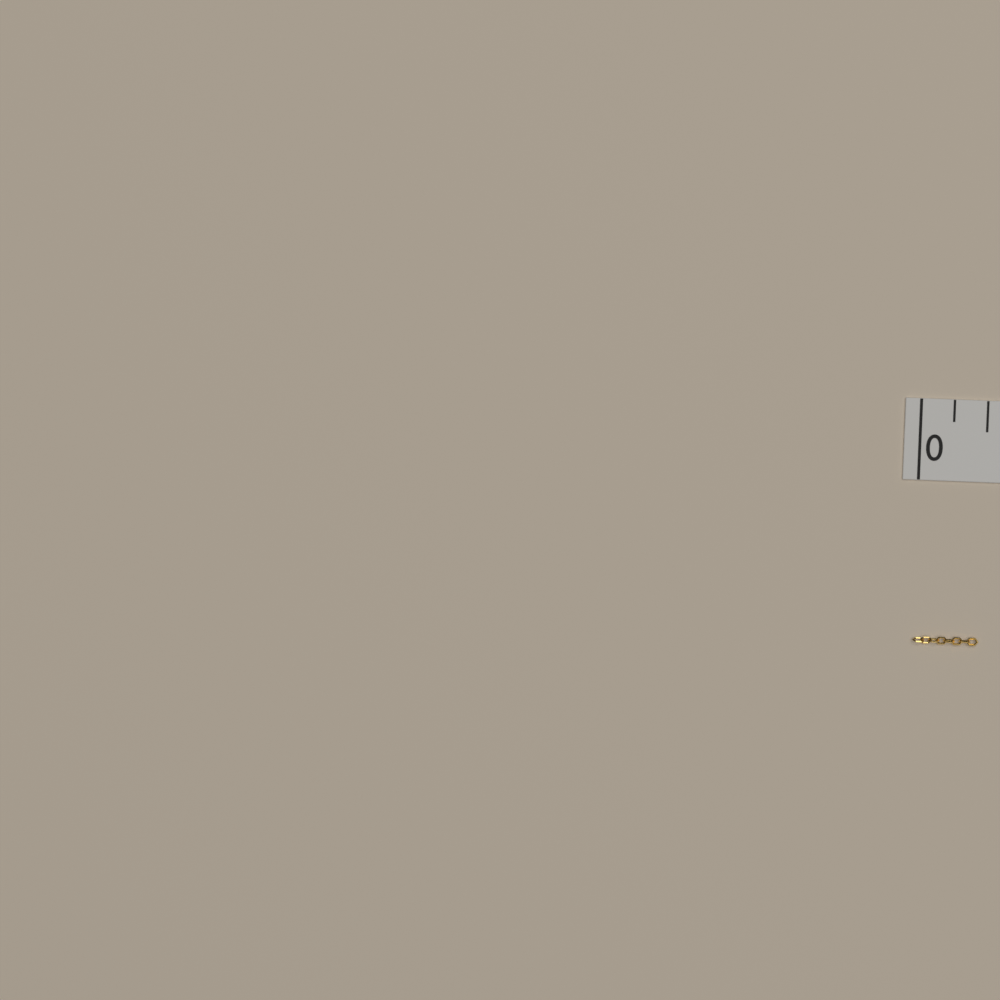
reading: 0.250 in
